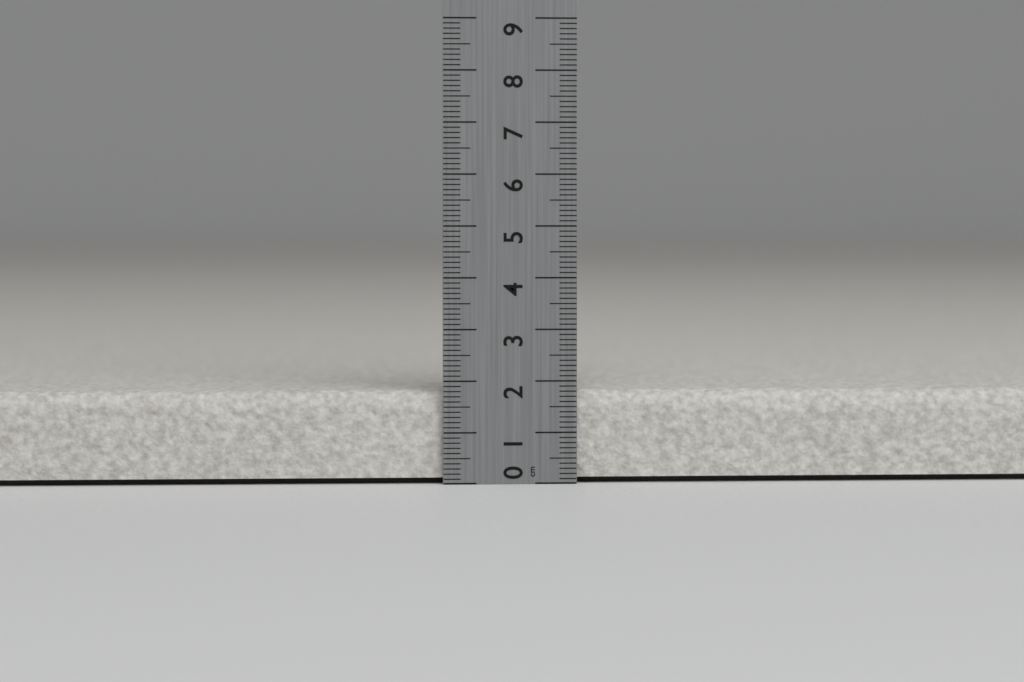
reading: 1.8 cm
